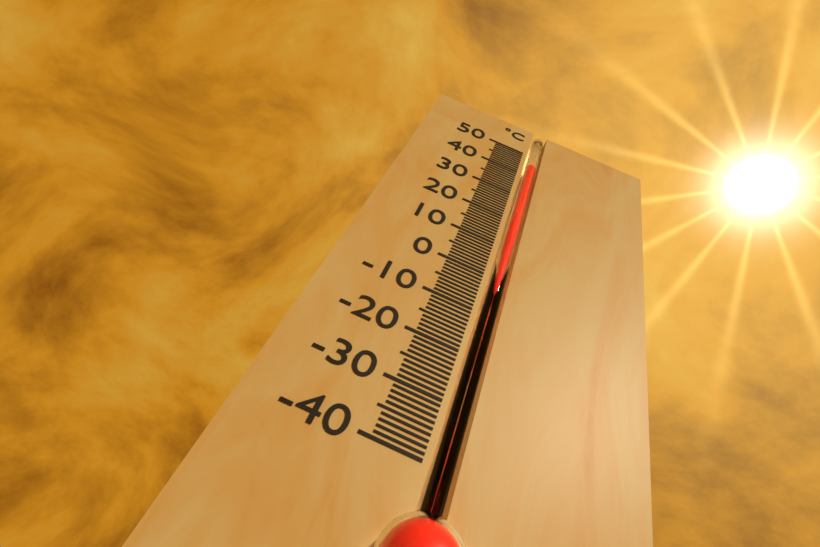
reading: 45 °C
